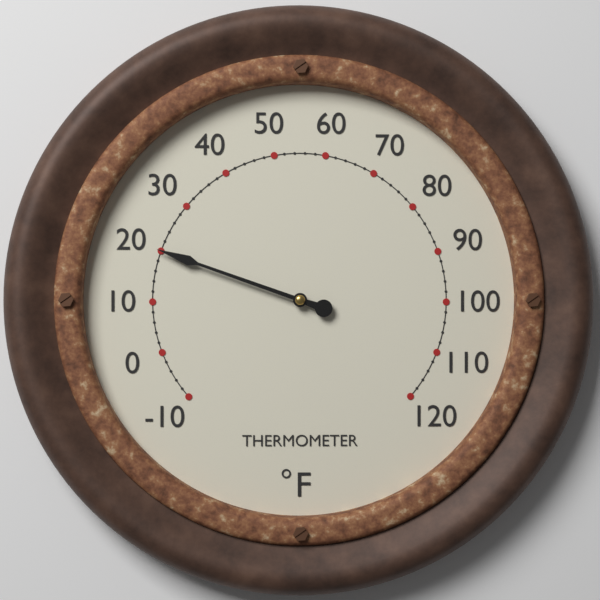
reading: 20 °F
